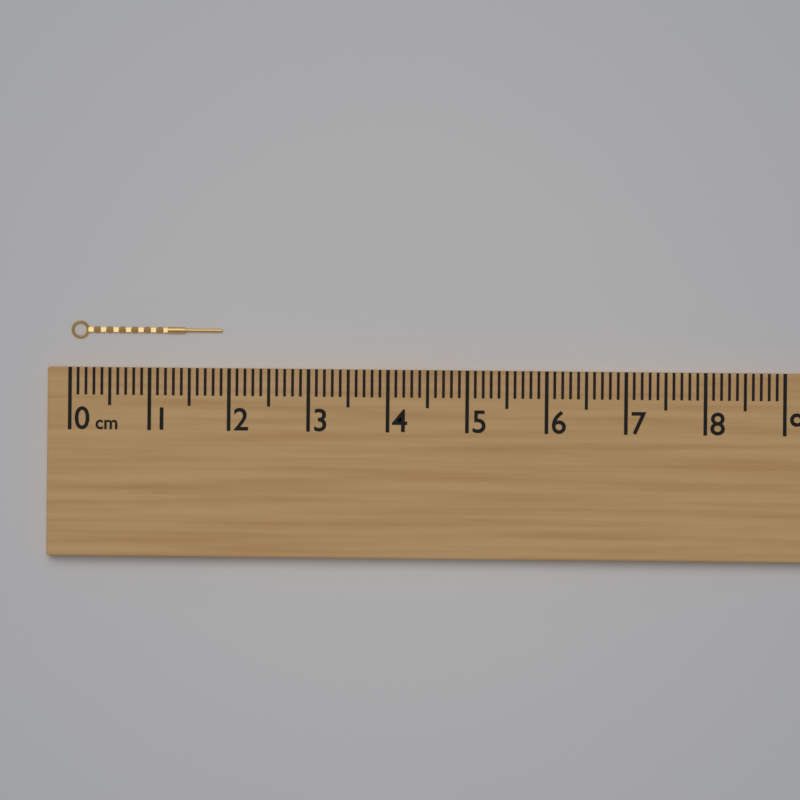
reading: 1.9 cm
